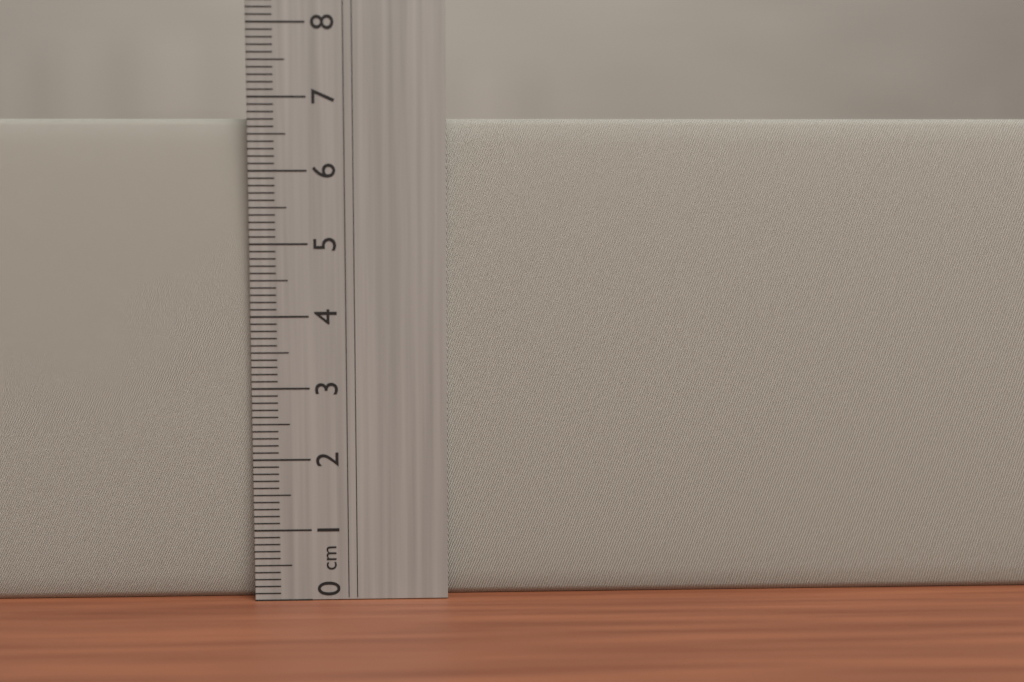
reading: 6.7 cm
